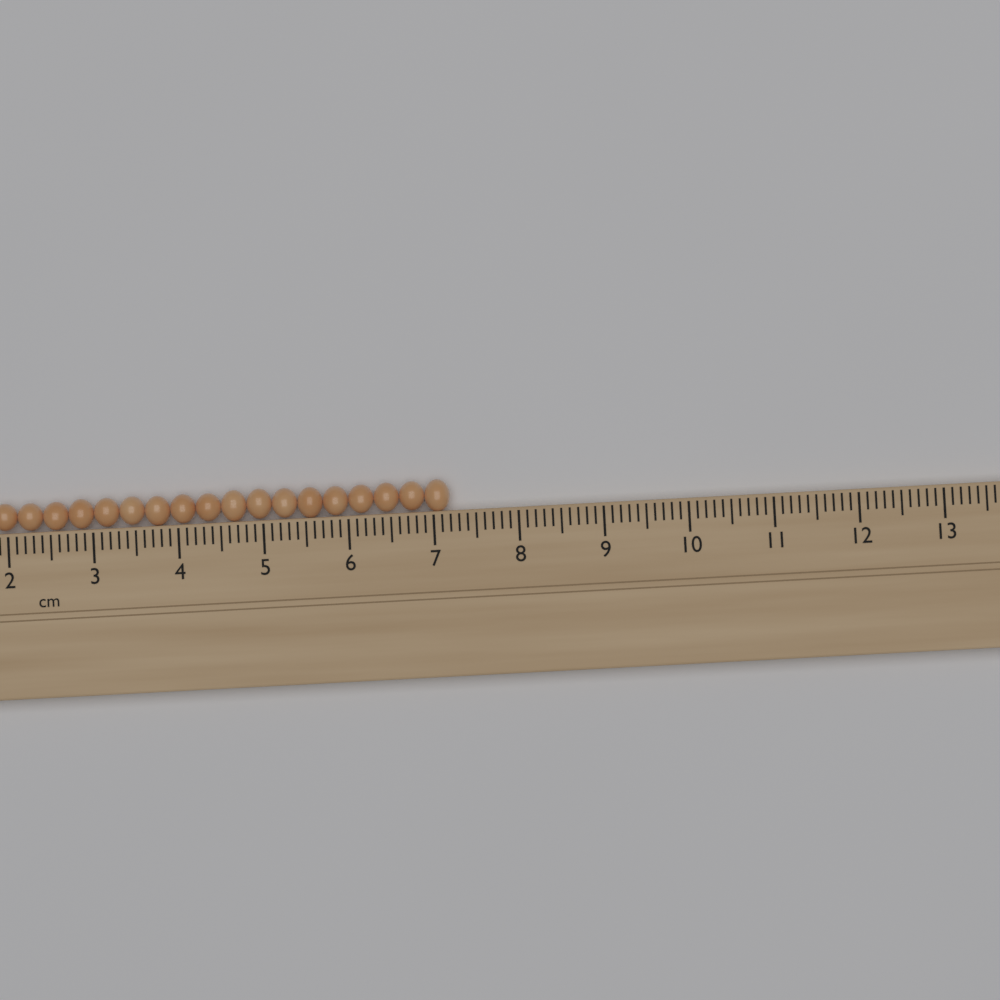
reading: 7.2 cm
